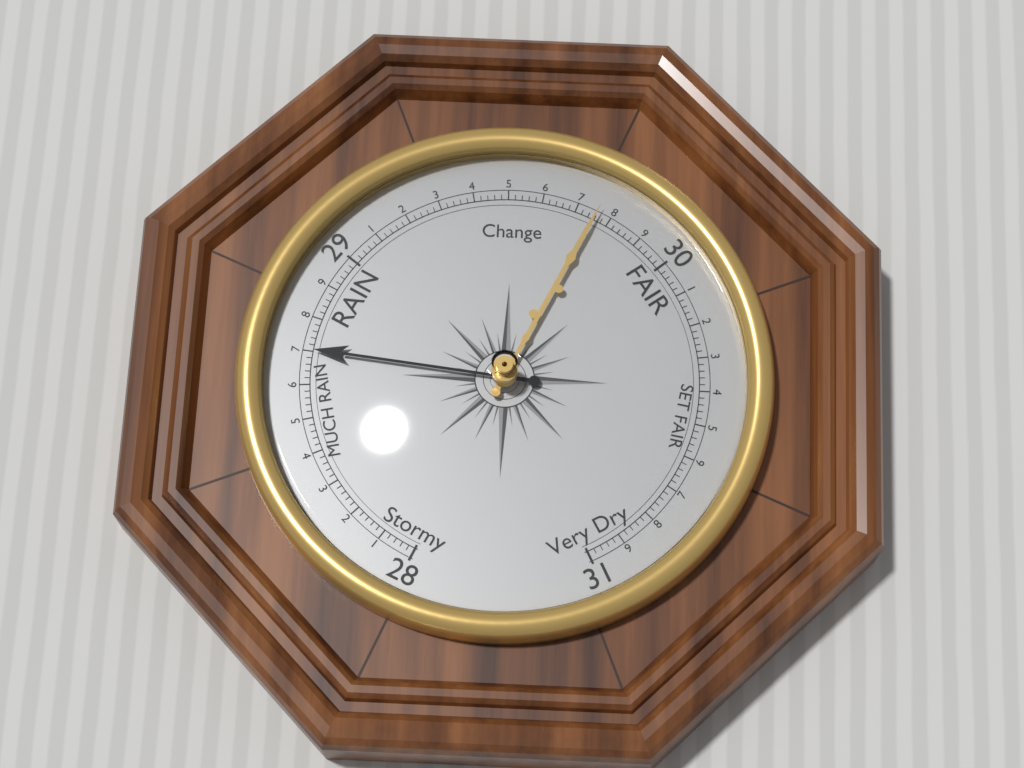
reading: 28.70 (no unit)
